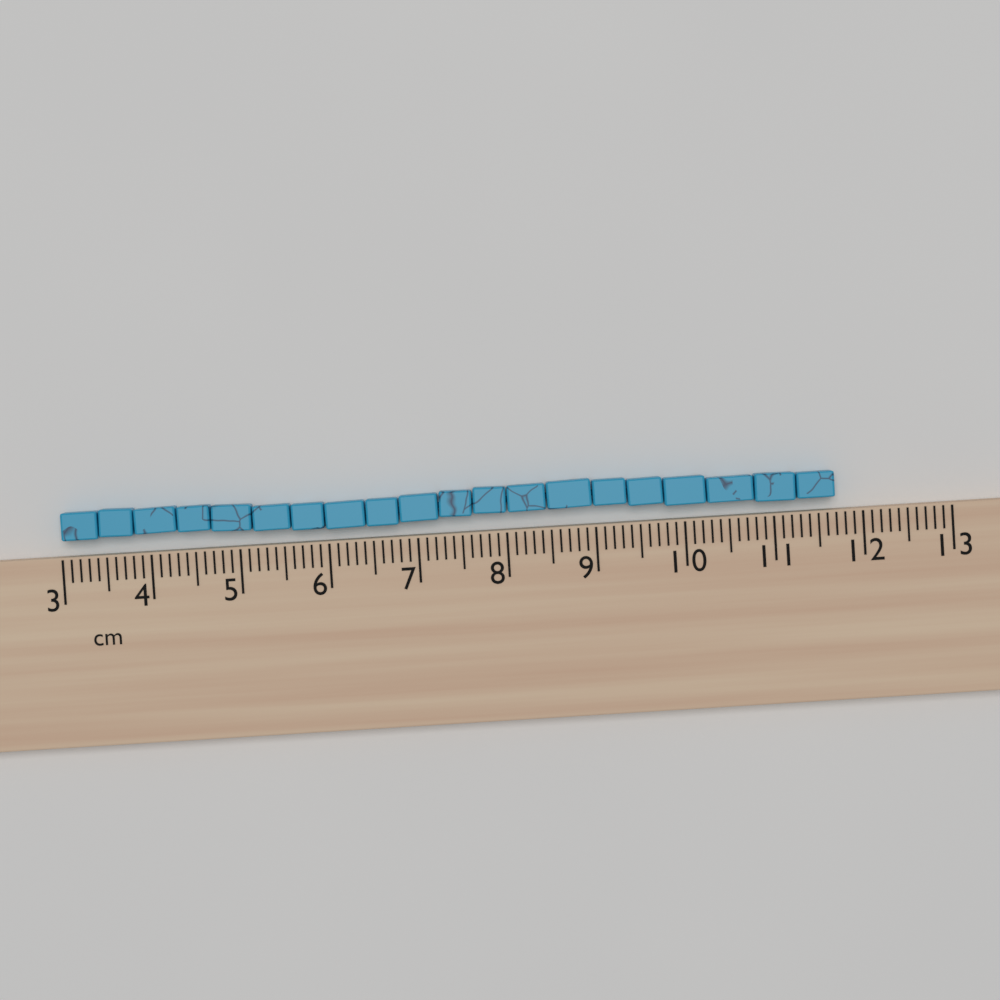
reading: 11.7 cm
